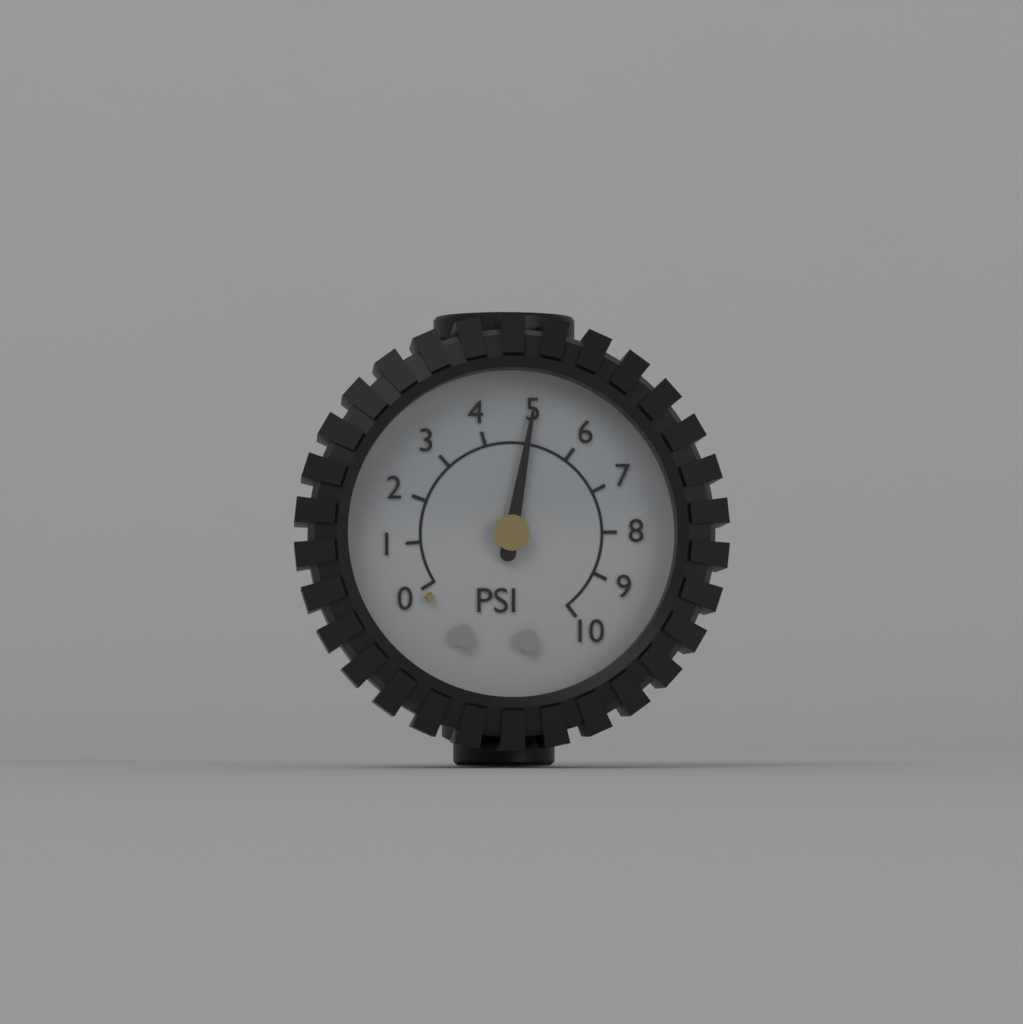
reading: 5 psi
